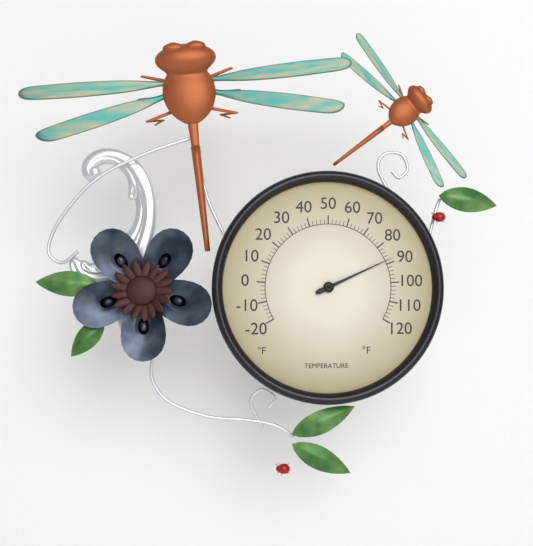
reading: 88 °F
